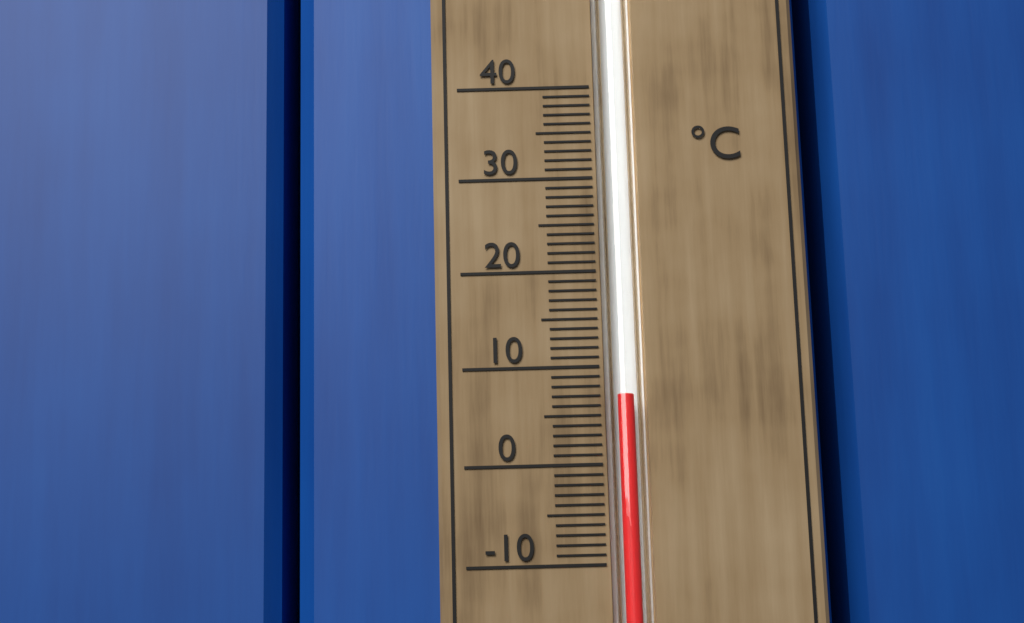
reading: 7 °C
